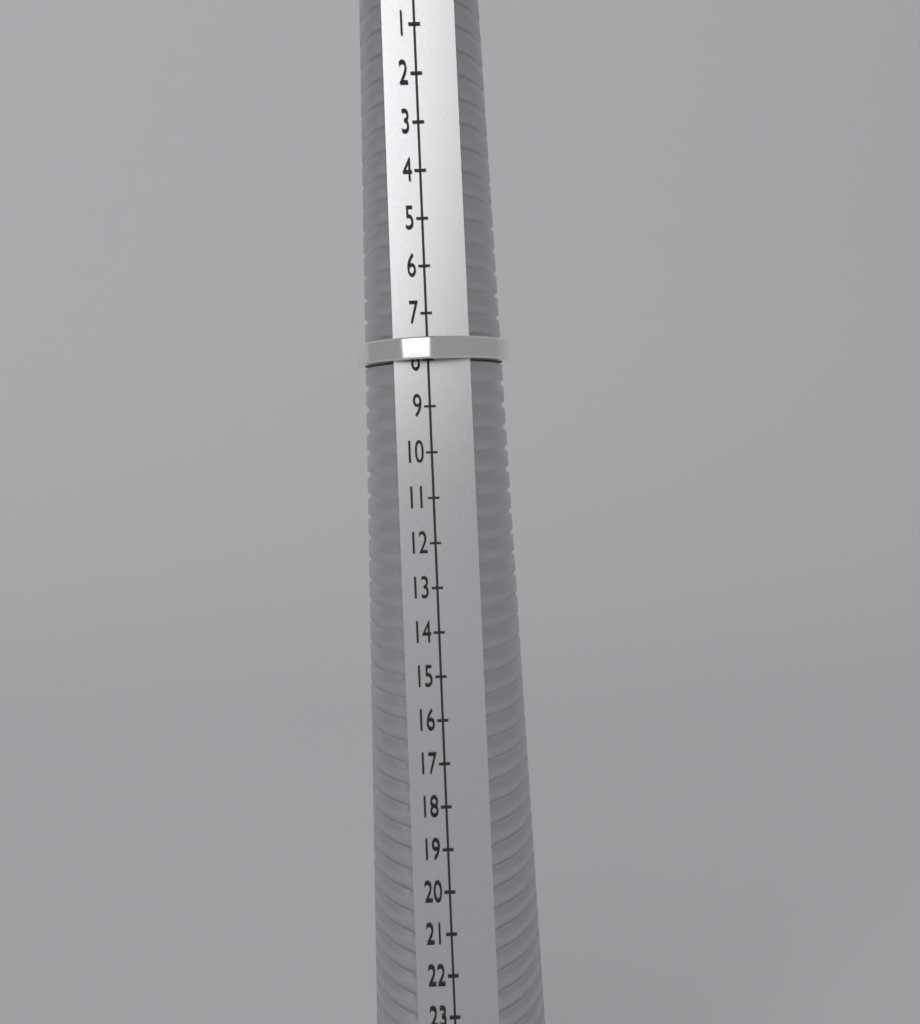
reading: 8 (no unit)
